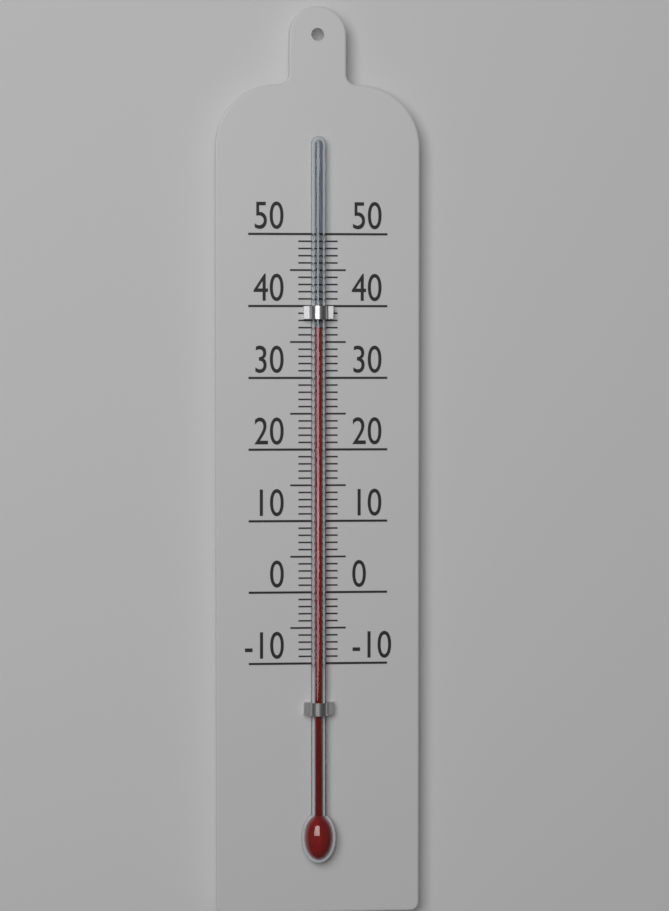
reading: 37 (no unit)
